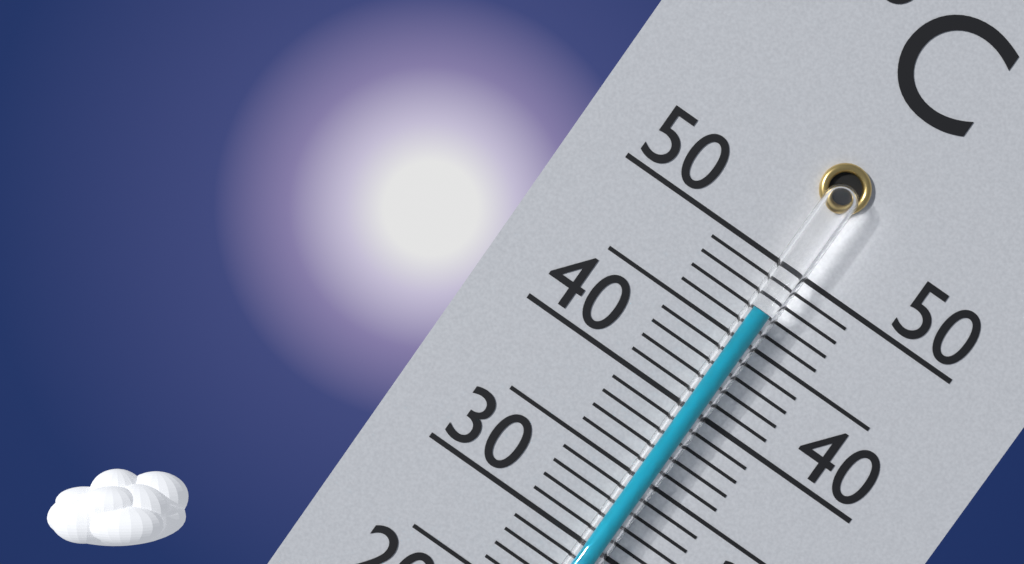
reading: 47 °C
